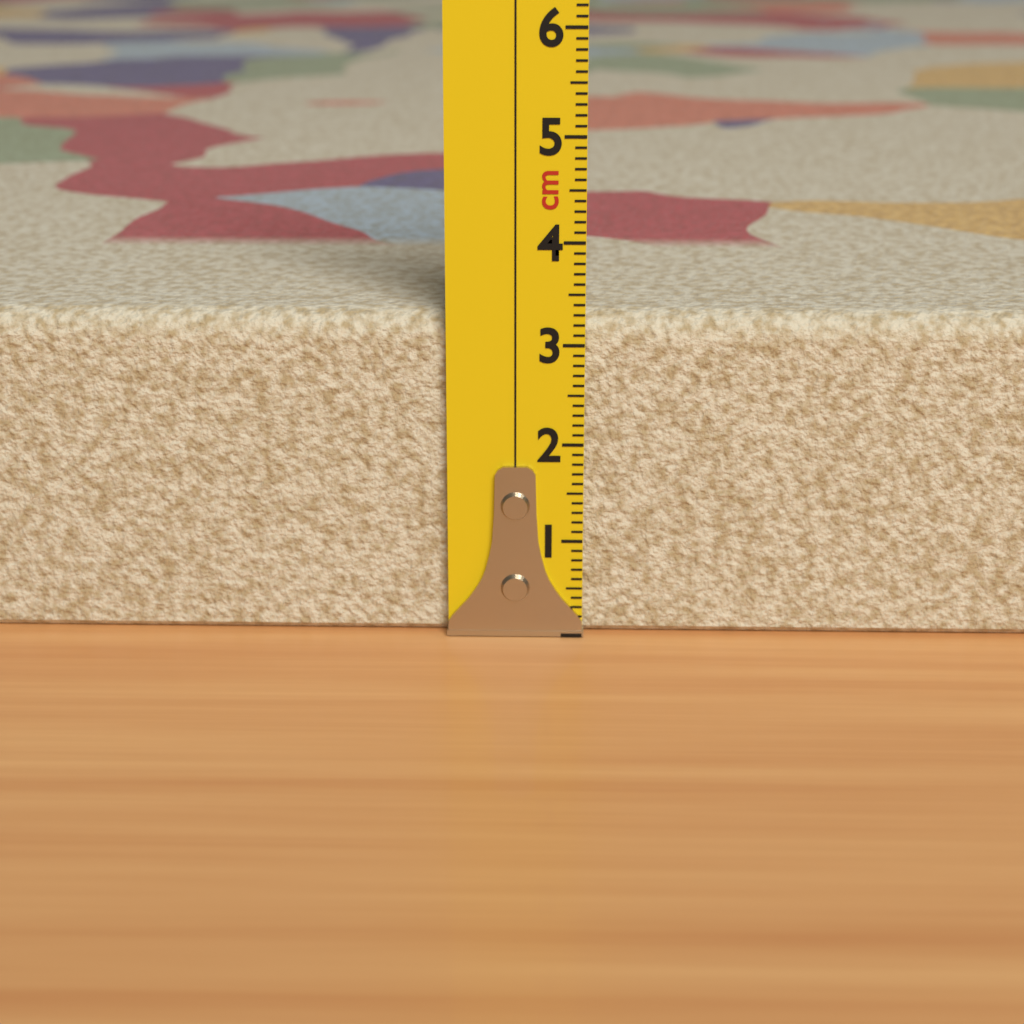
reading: 3.3 cm
